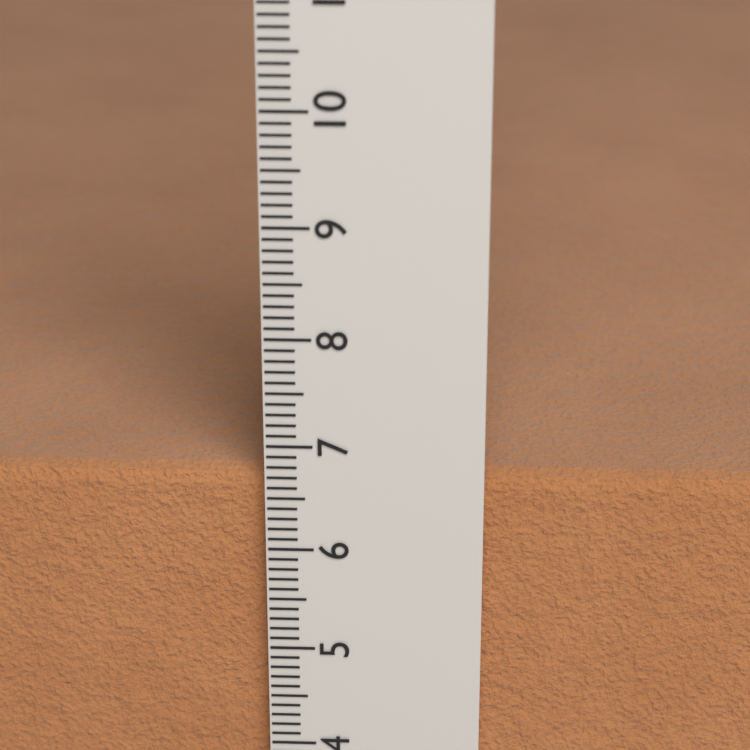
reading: 6.7 cm
